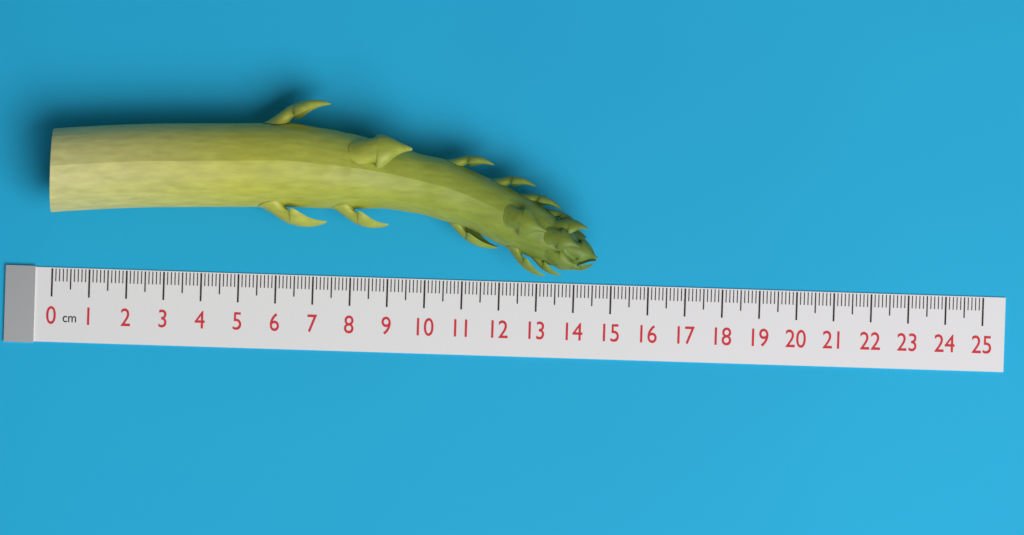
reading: 14.6 cm
